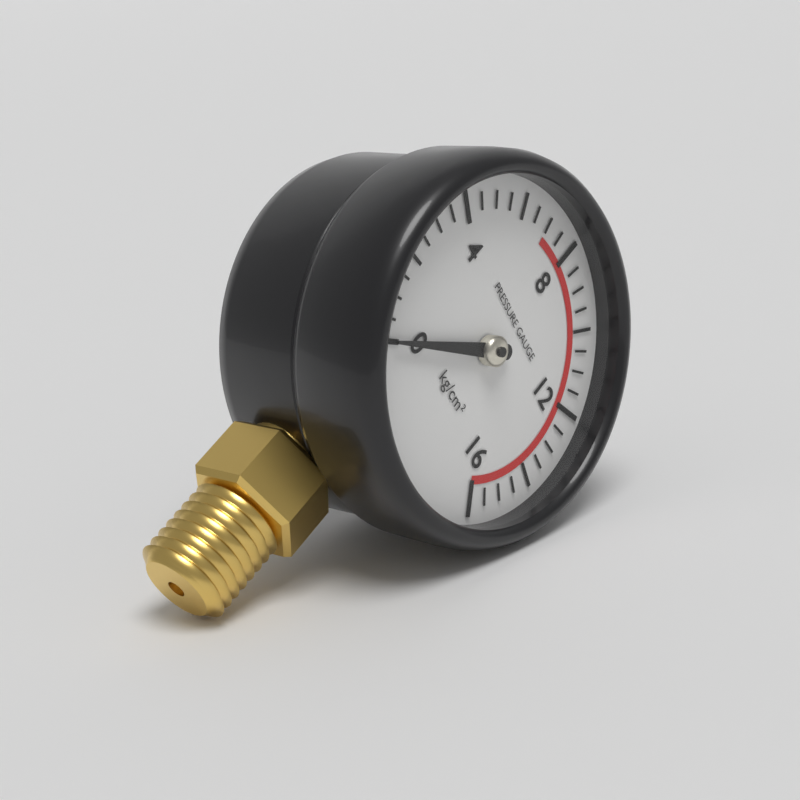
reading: 0.0 kg/cm²
